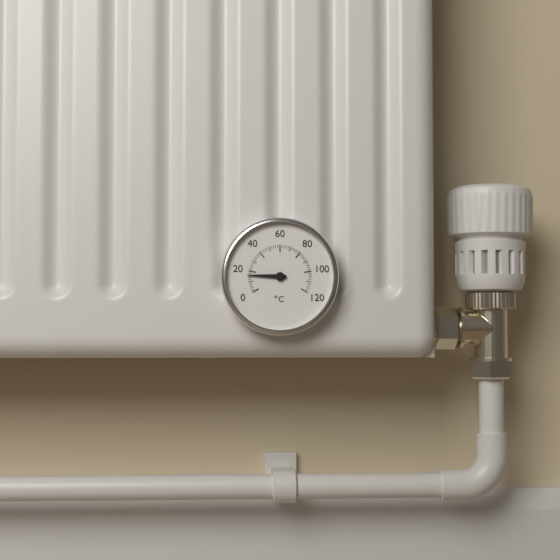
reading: 16 °C
